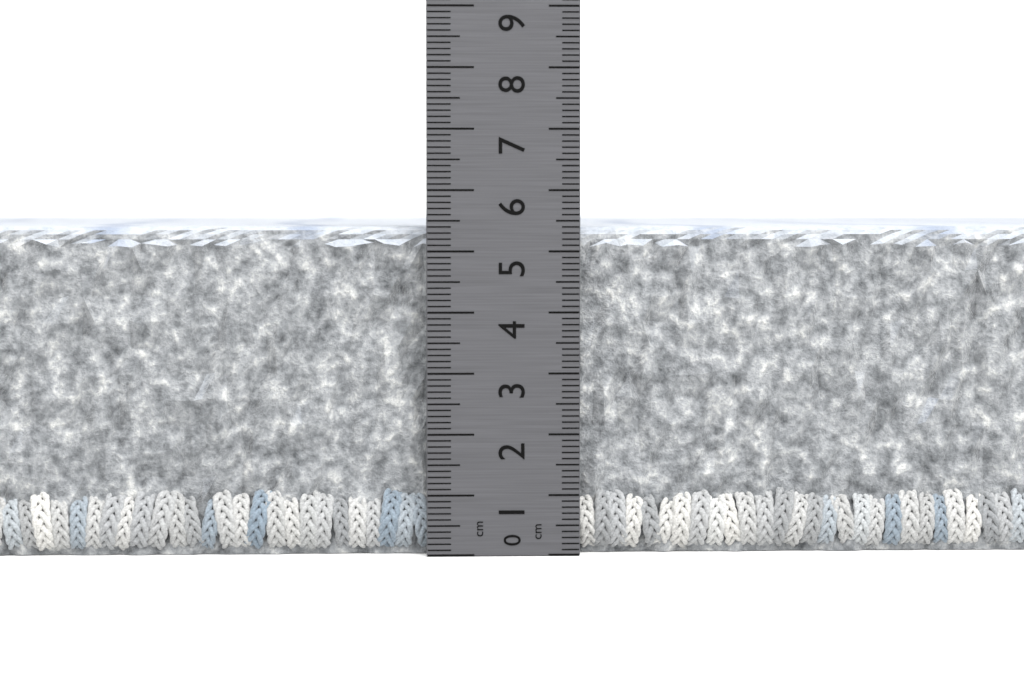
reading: 5.4 cm
